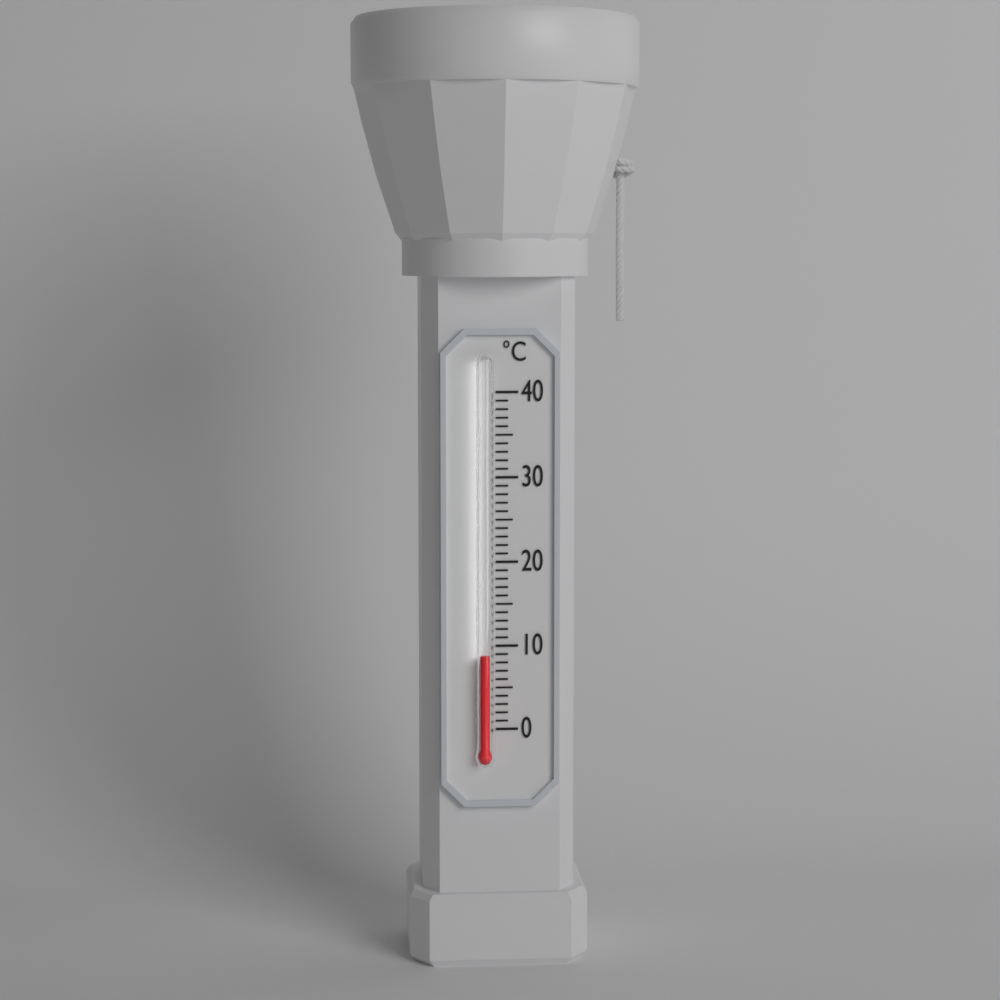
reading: 9 °C
